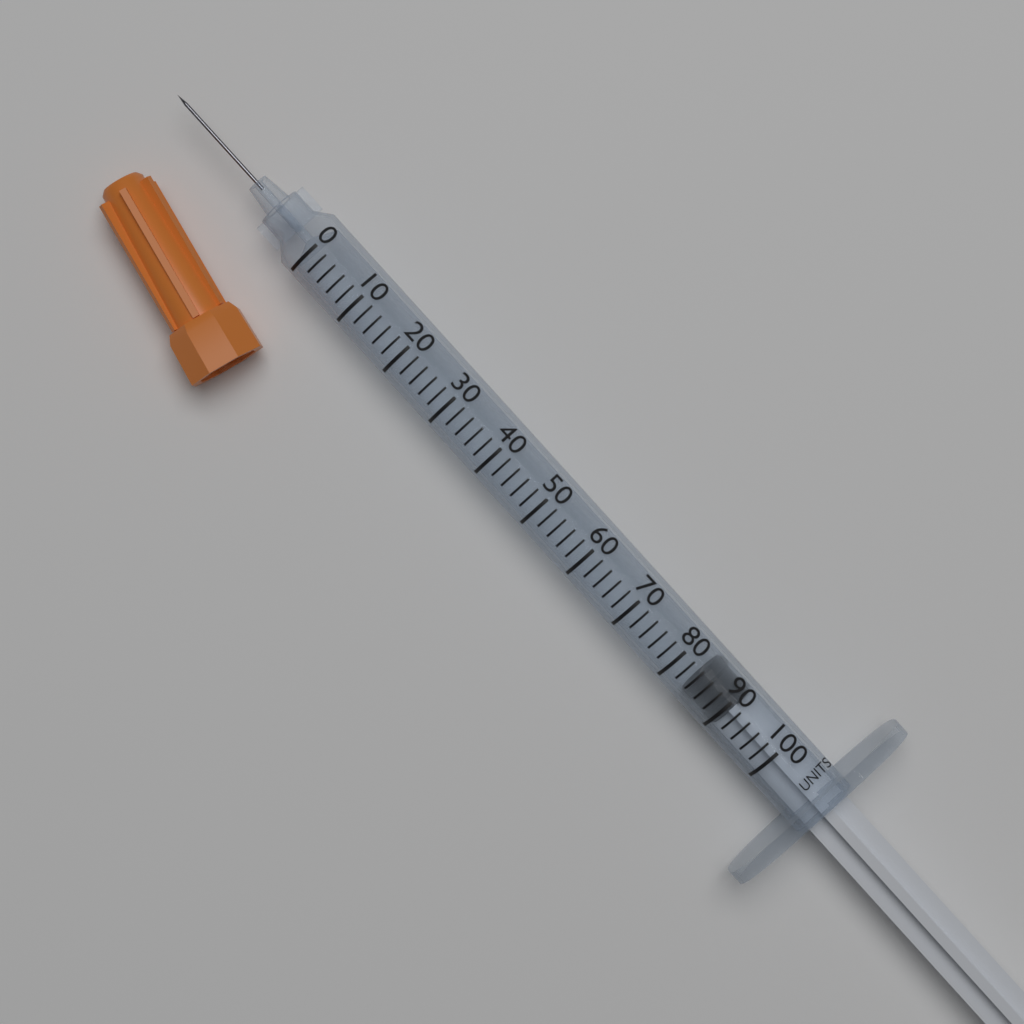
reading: 84 units
